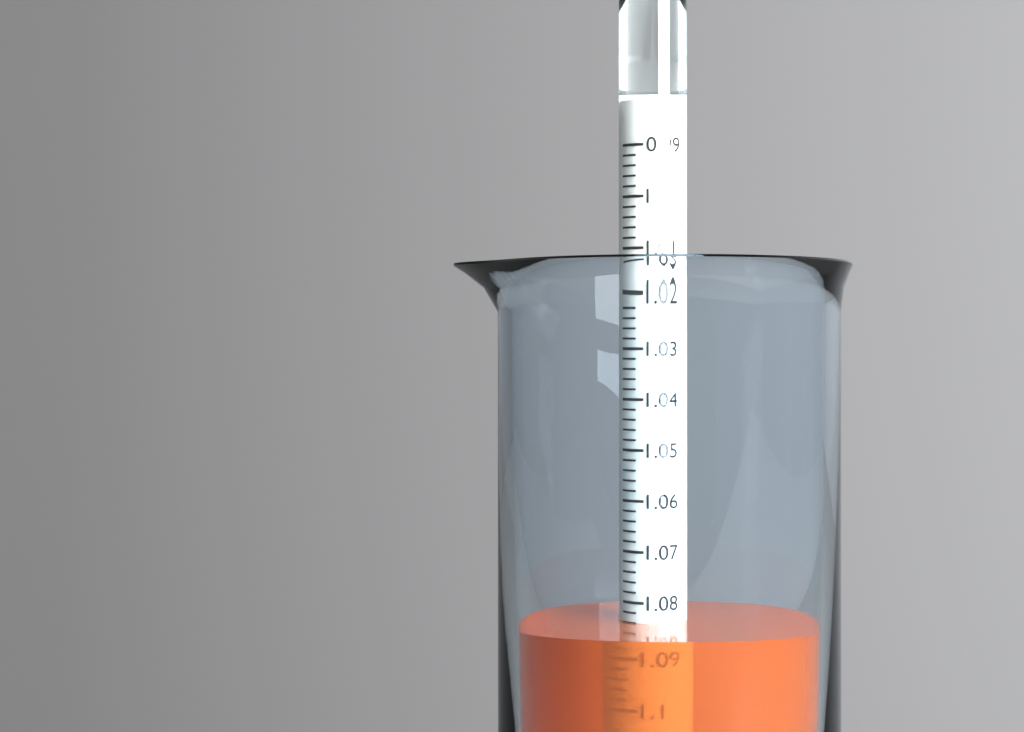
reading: 1.084 (no unit)
